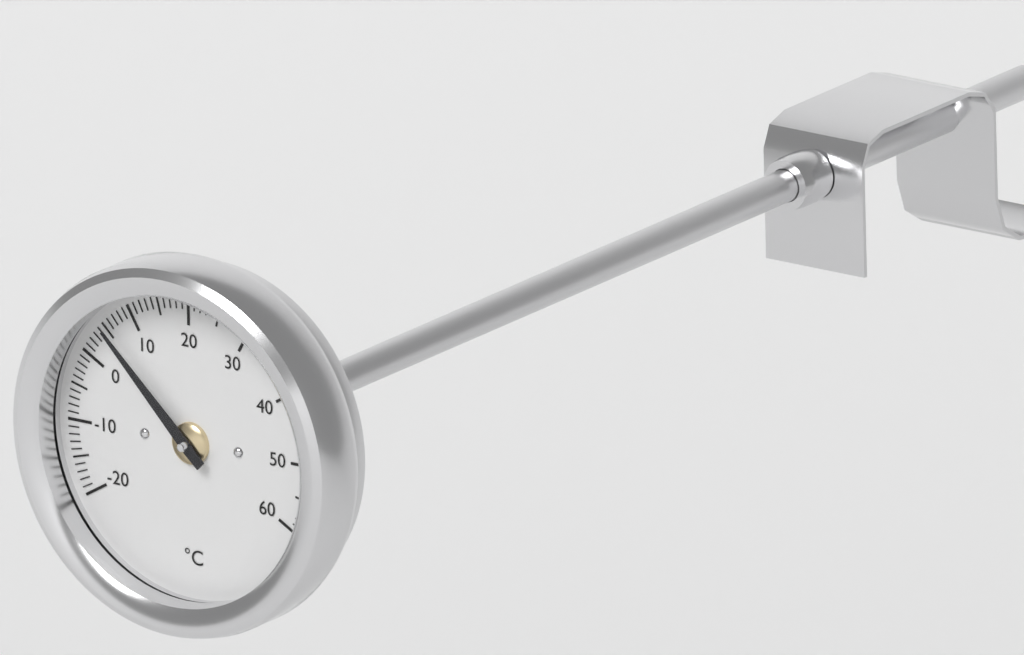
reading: 5 °C
